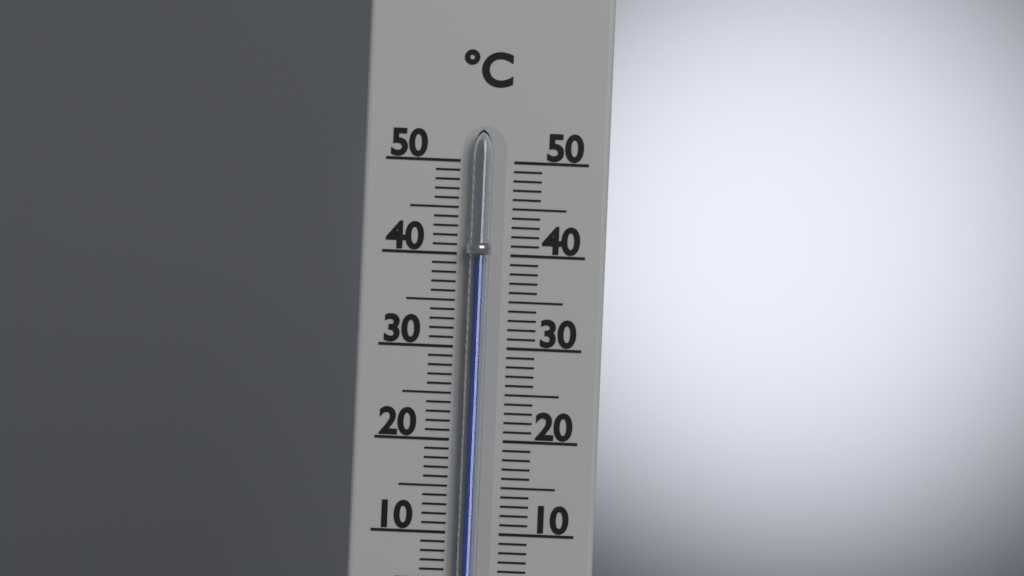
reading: 39.6 °C
